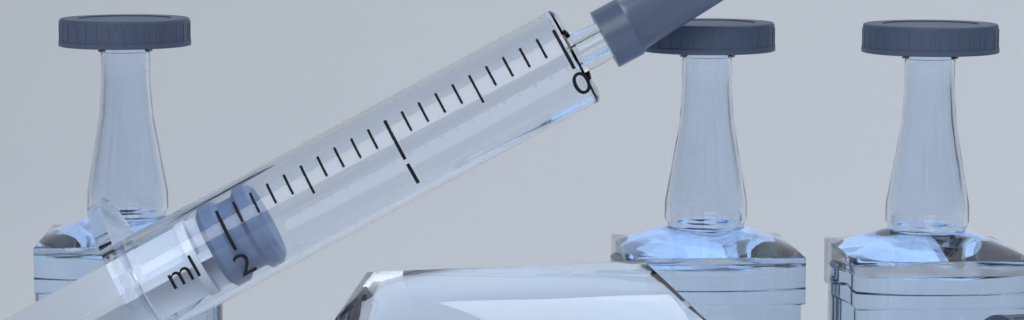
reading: 1.8 ml
